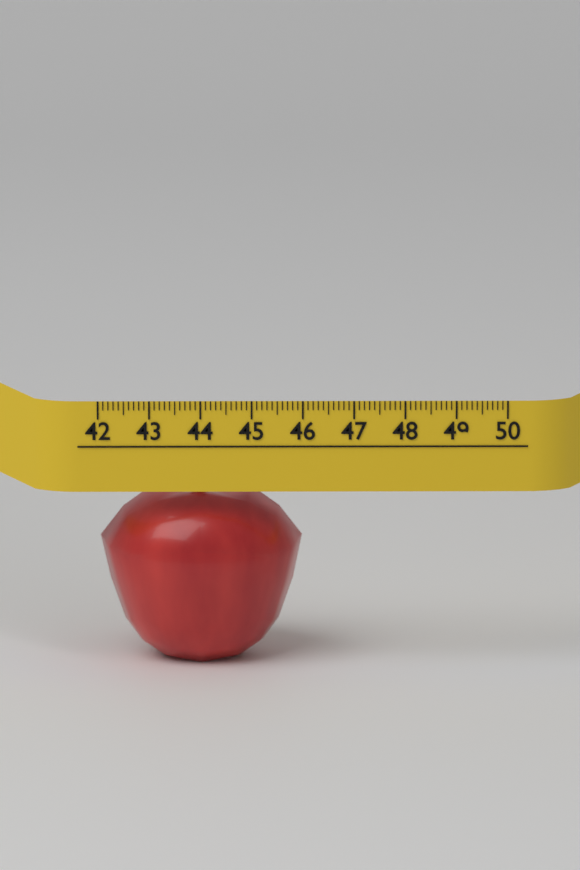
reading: 46.0 (no unit)
